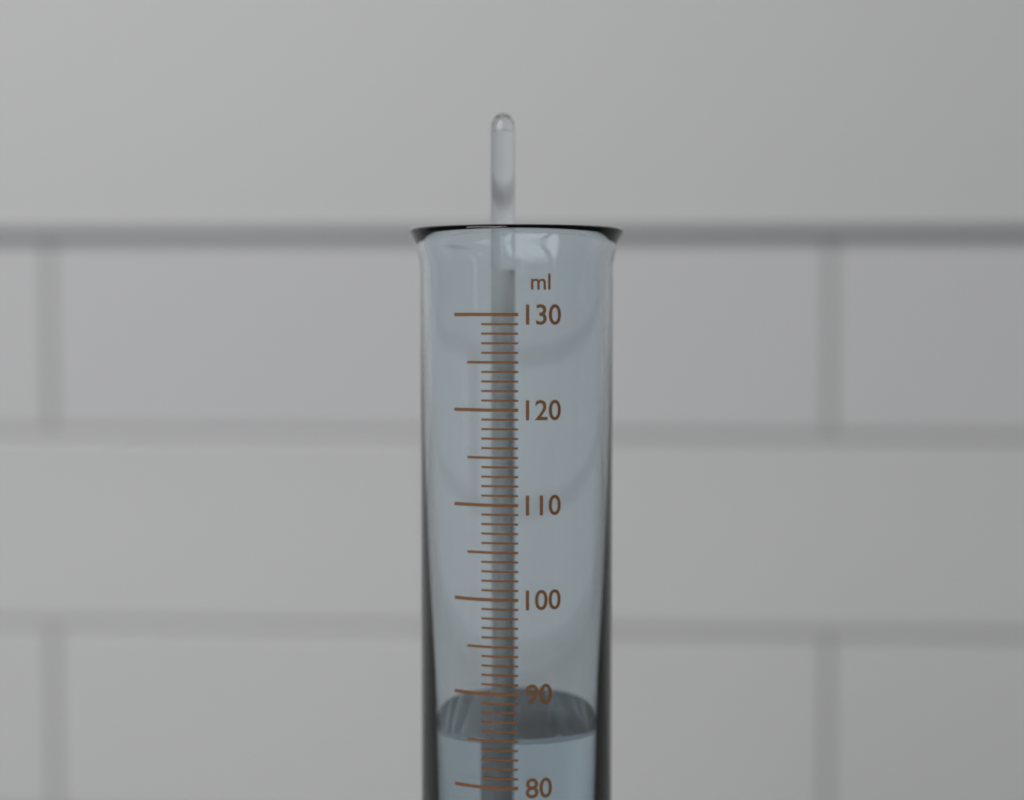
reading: 85 ml
